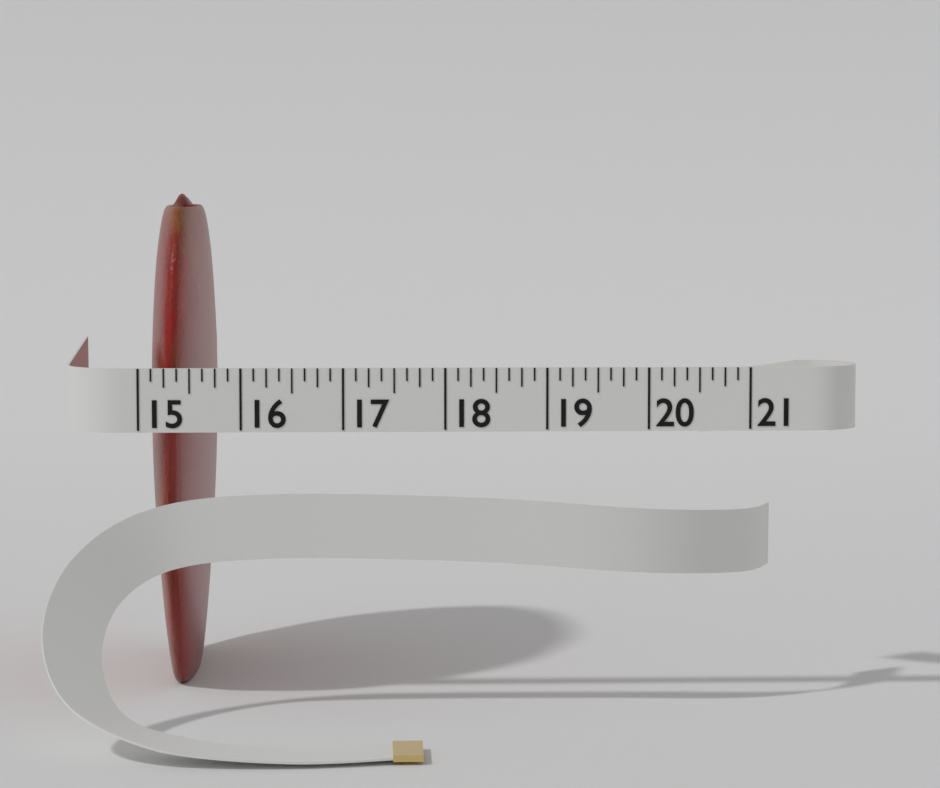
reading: 15.625 (no unit)
